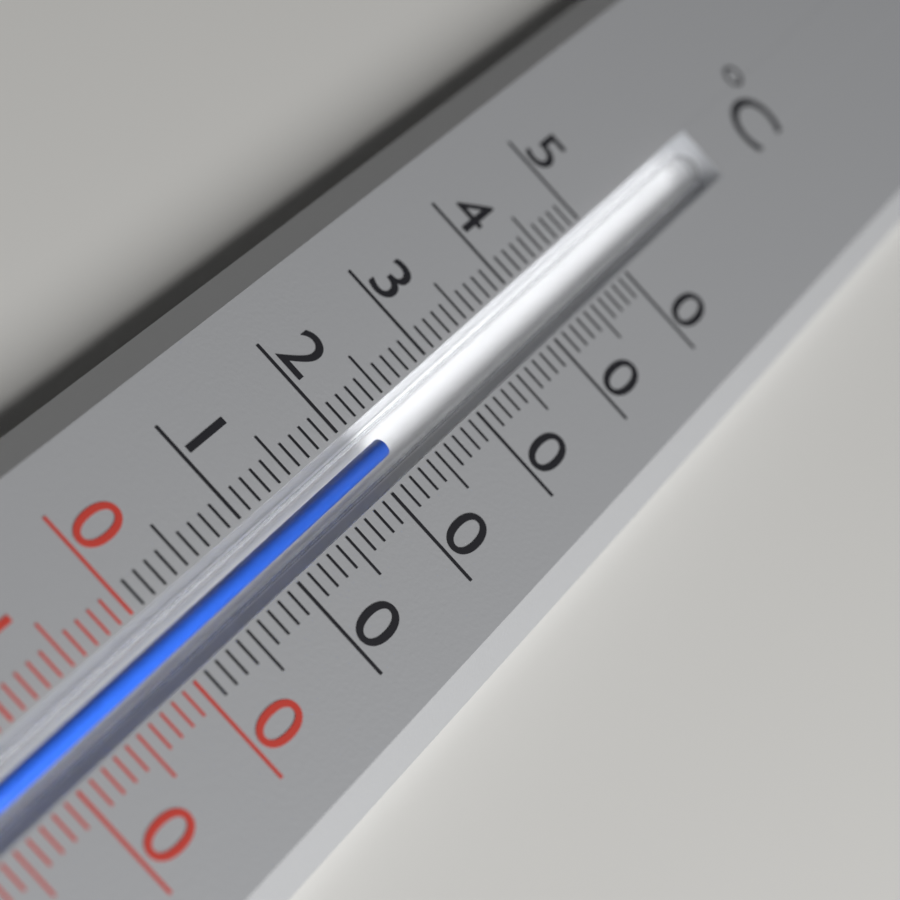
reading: 22 °C
